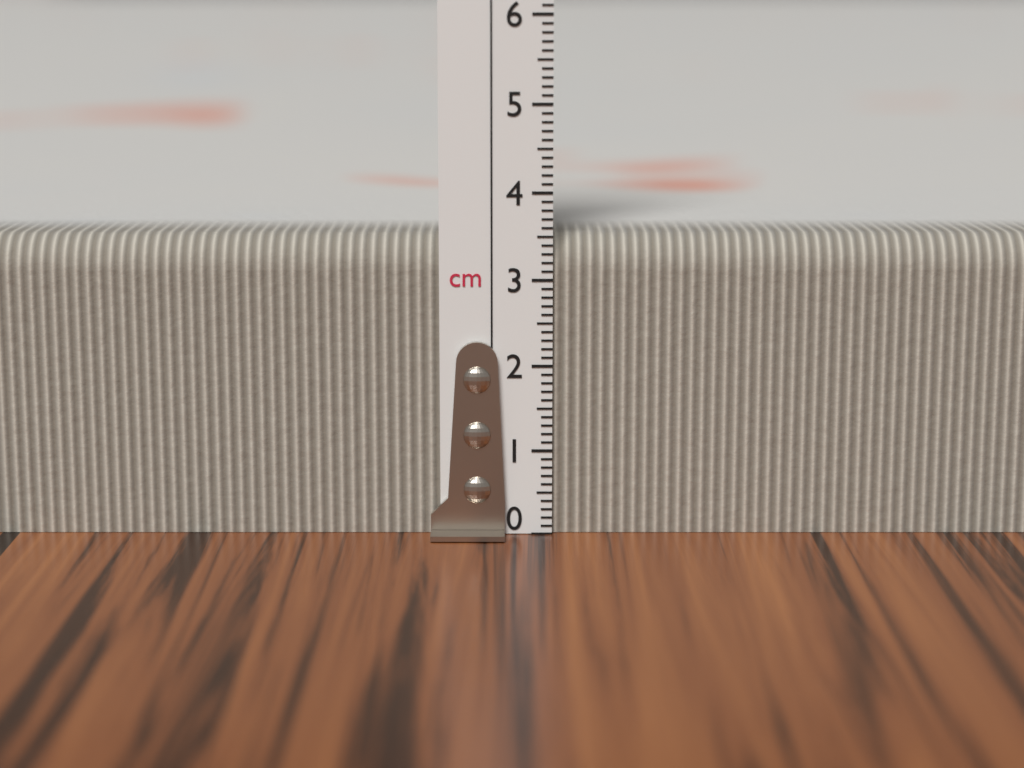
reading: 3.5 cm
